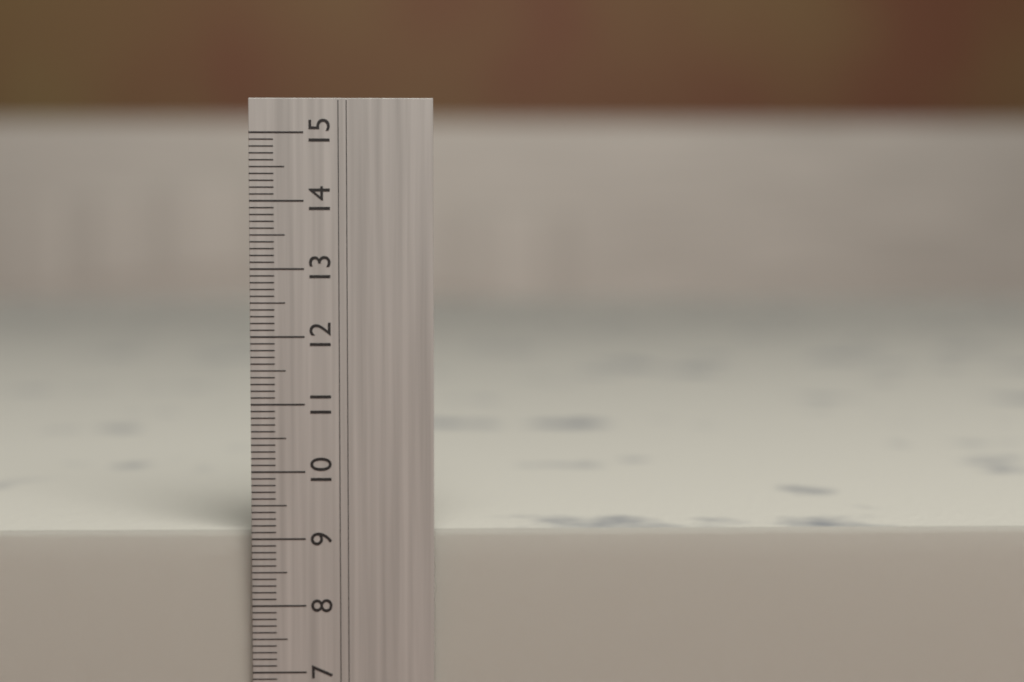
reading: 9.1 cm
